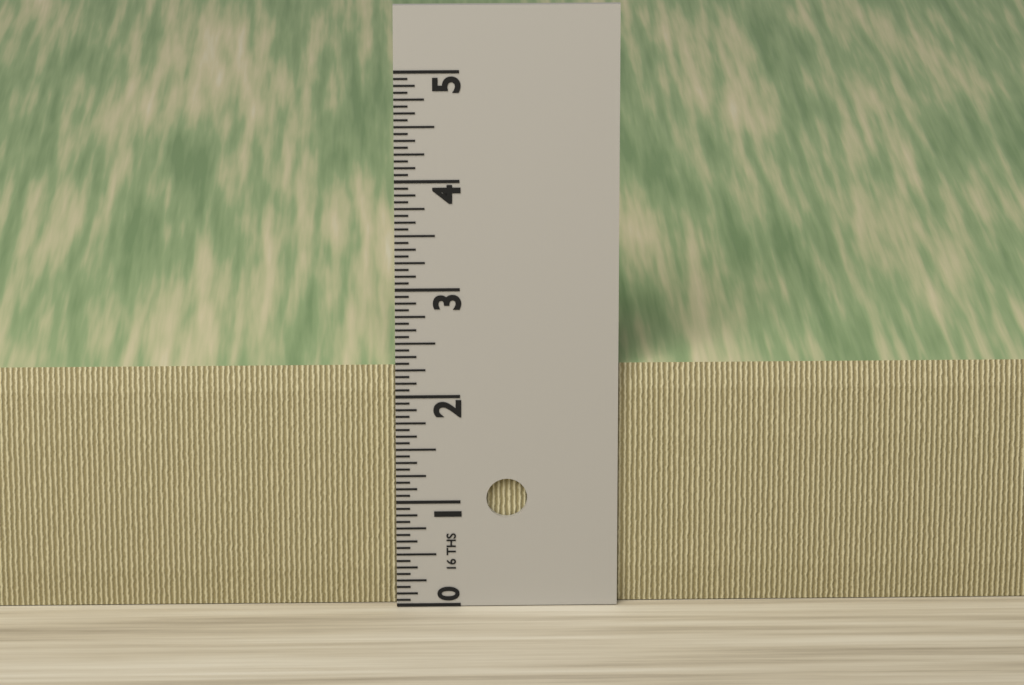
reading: 2.2500 in
